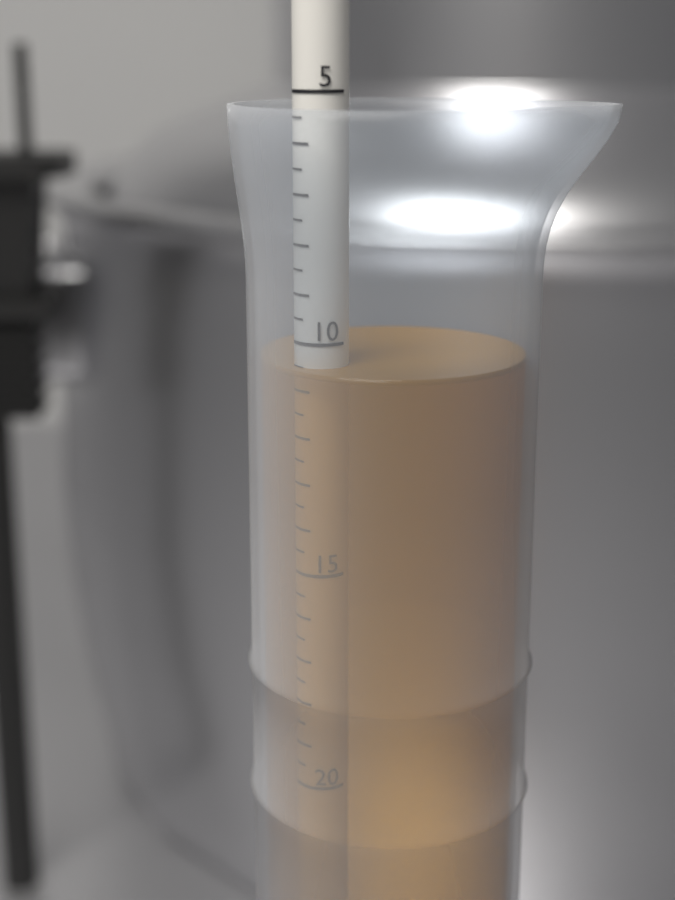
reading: 10.5 (no unit)
